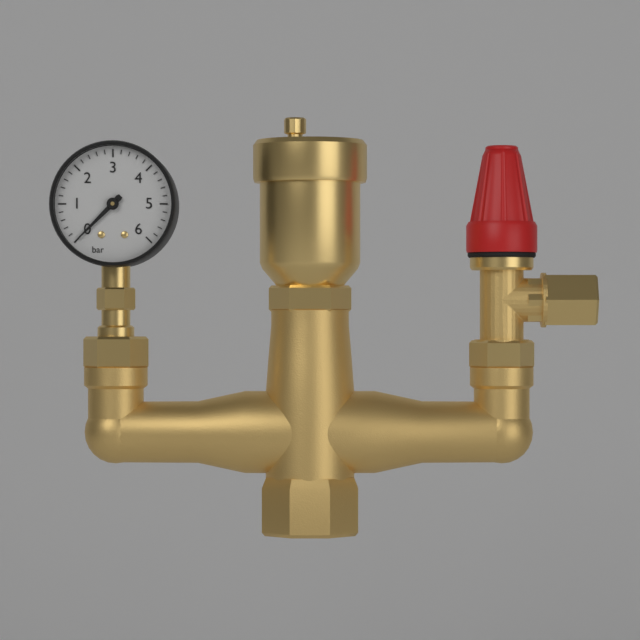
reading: 0.0 bar
